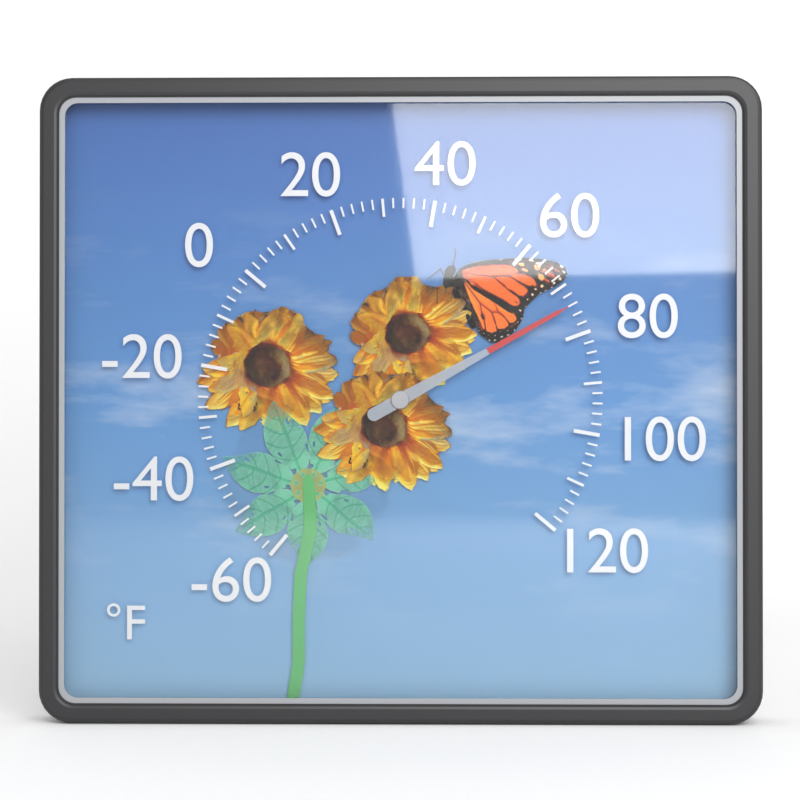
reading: 74 °F
